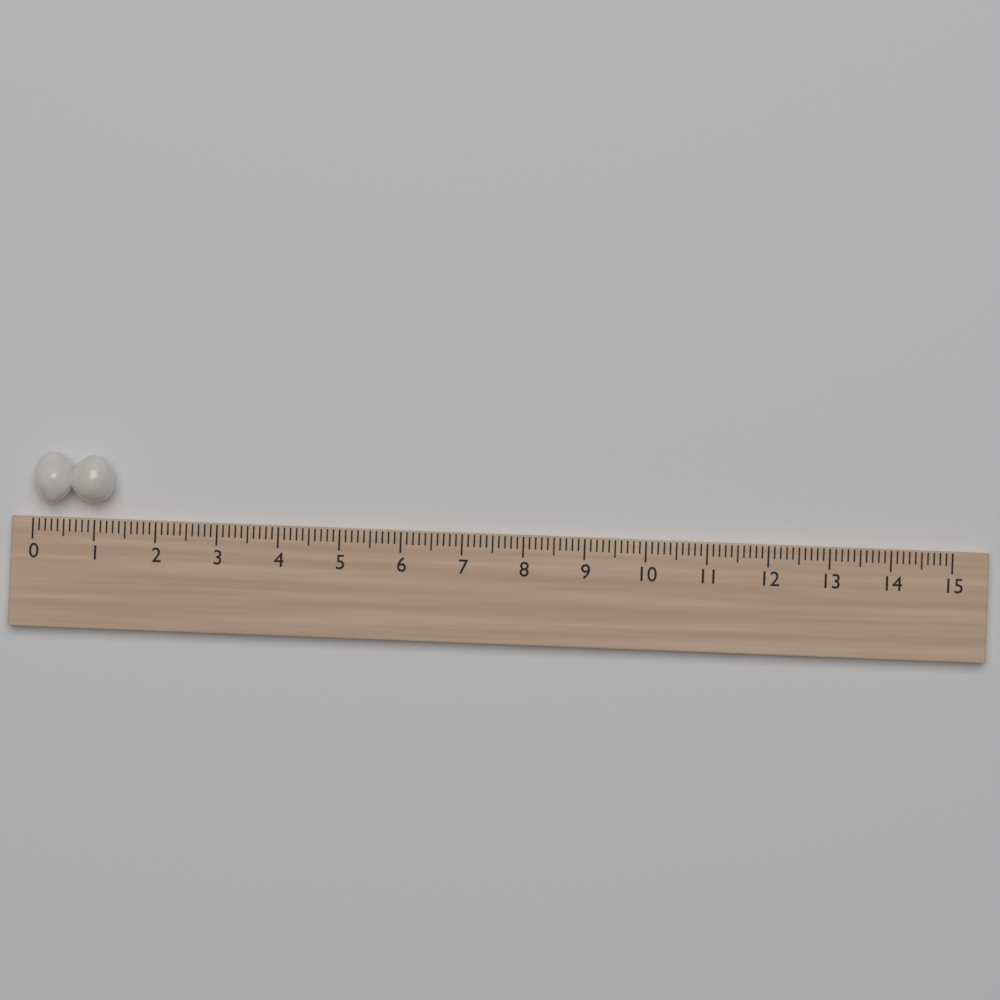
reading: 1.3 (no unit)
